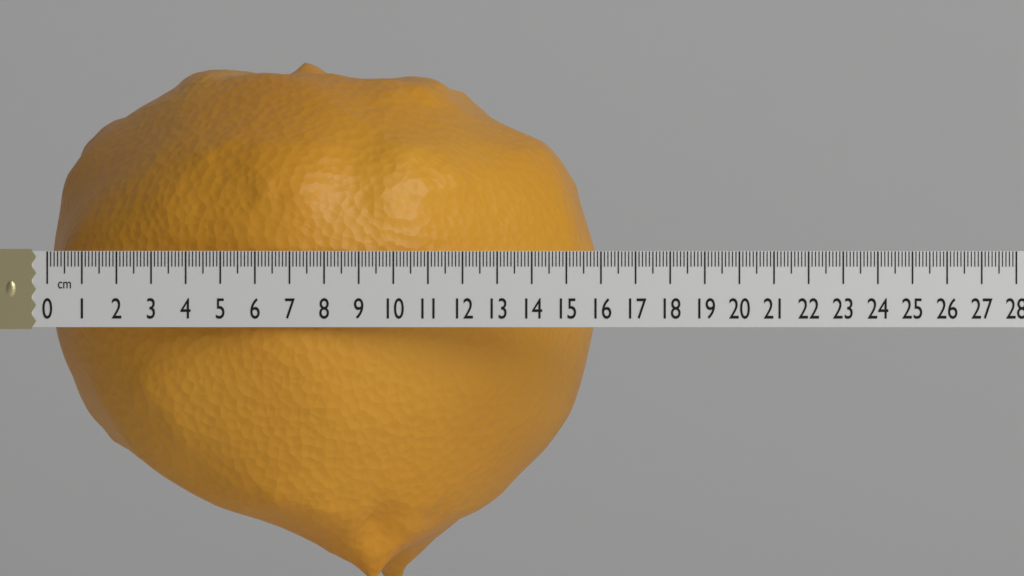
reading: 15.9 cm
